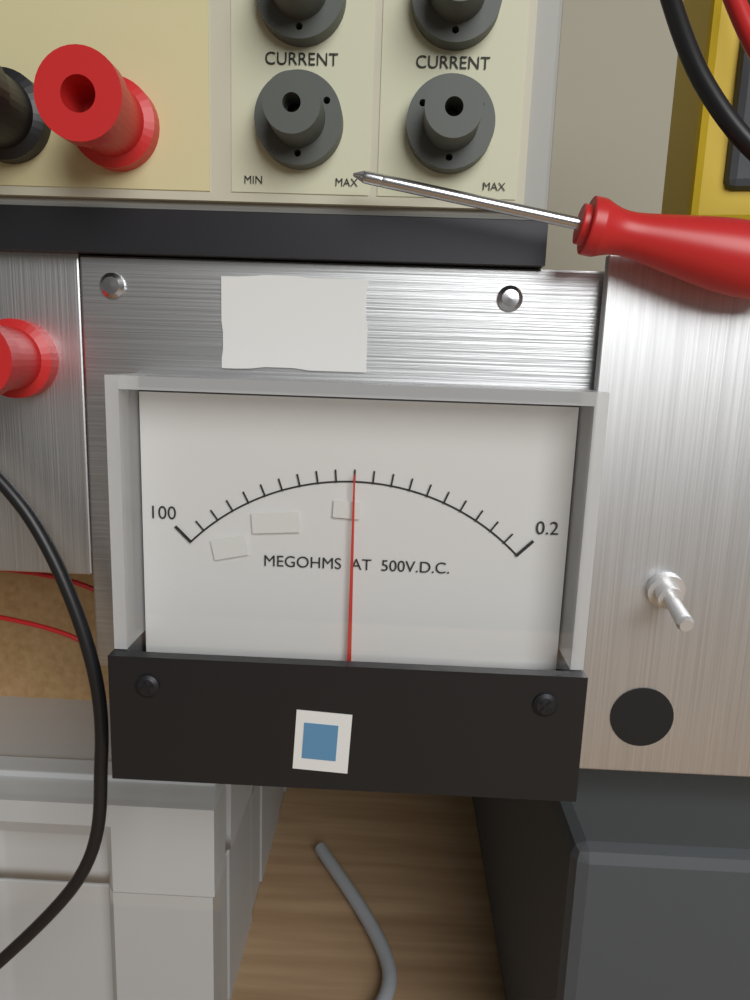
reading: 50.10 MΩ
